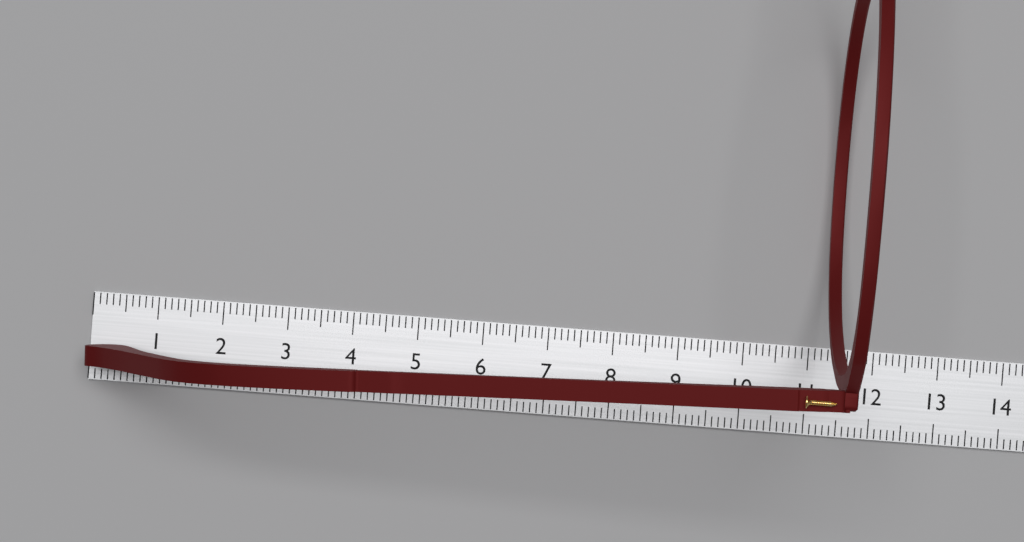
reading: 11.4 cm
